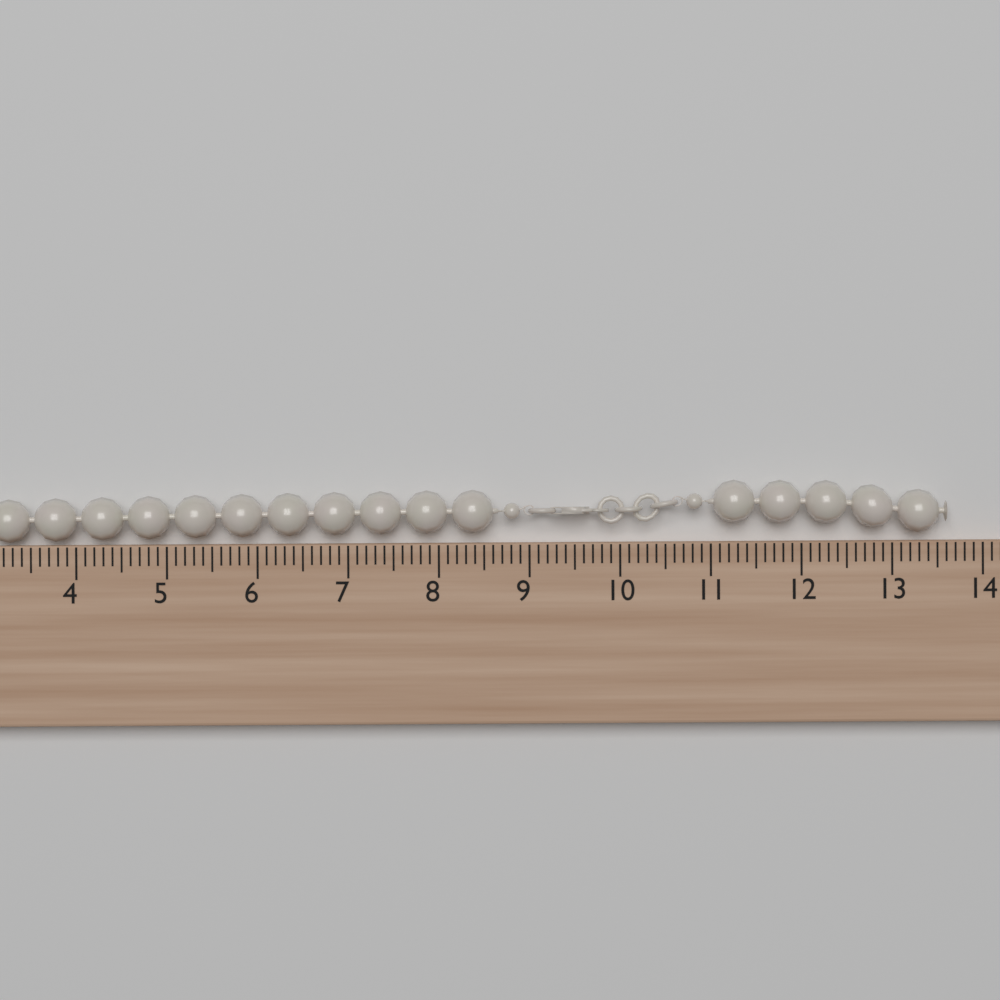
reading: 13.6 cm
